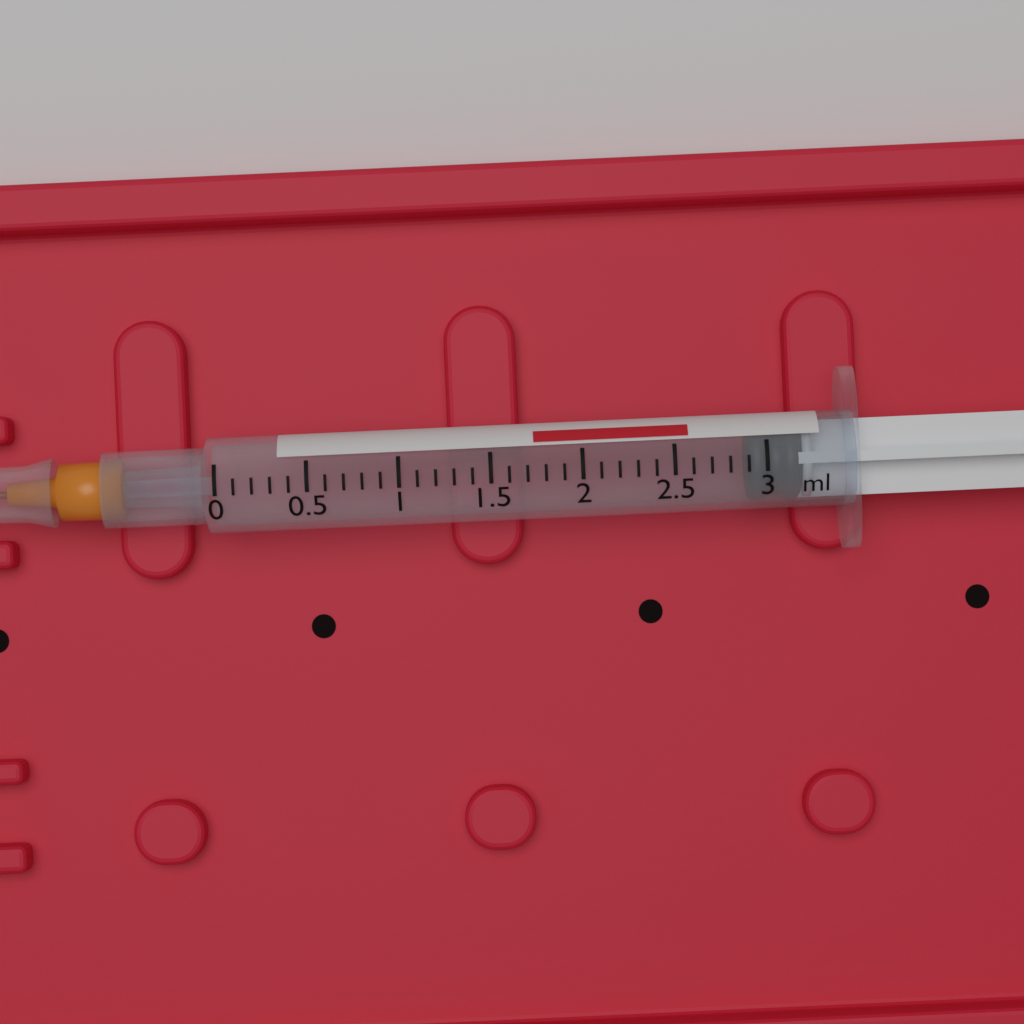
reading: 2.9 ml
